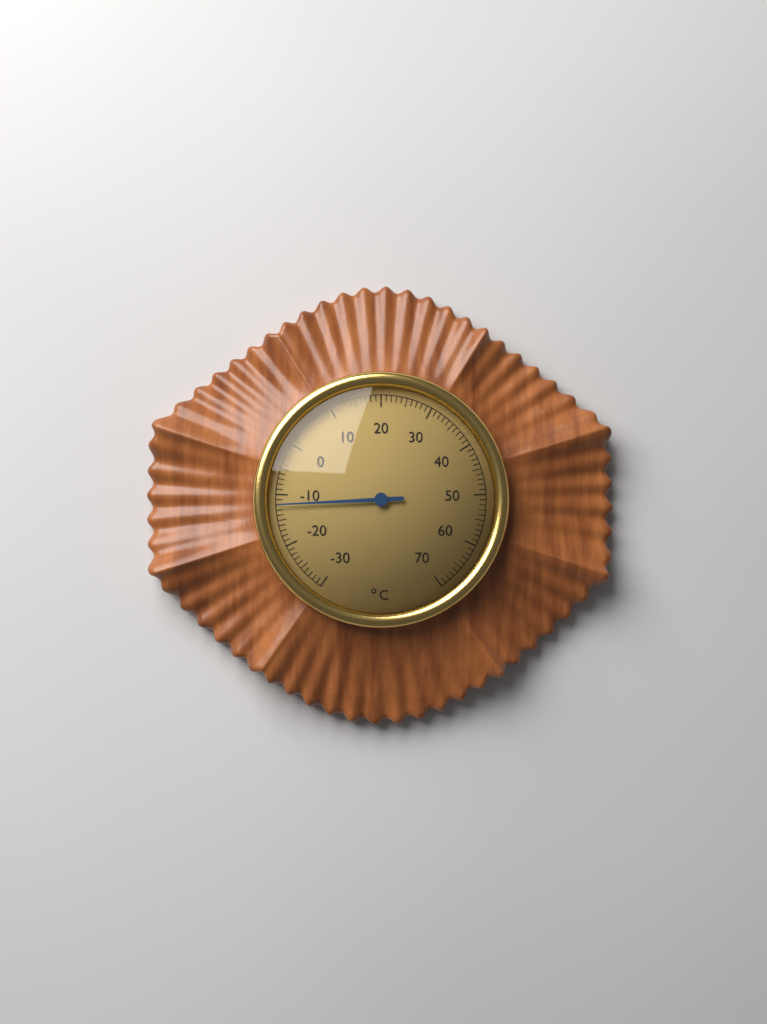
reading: -12 °C
